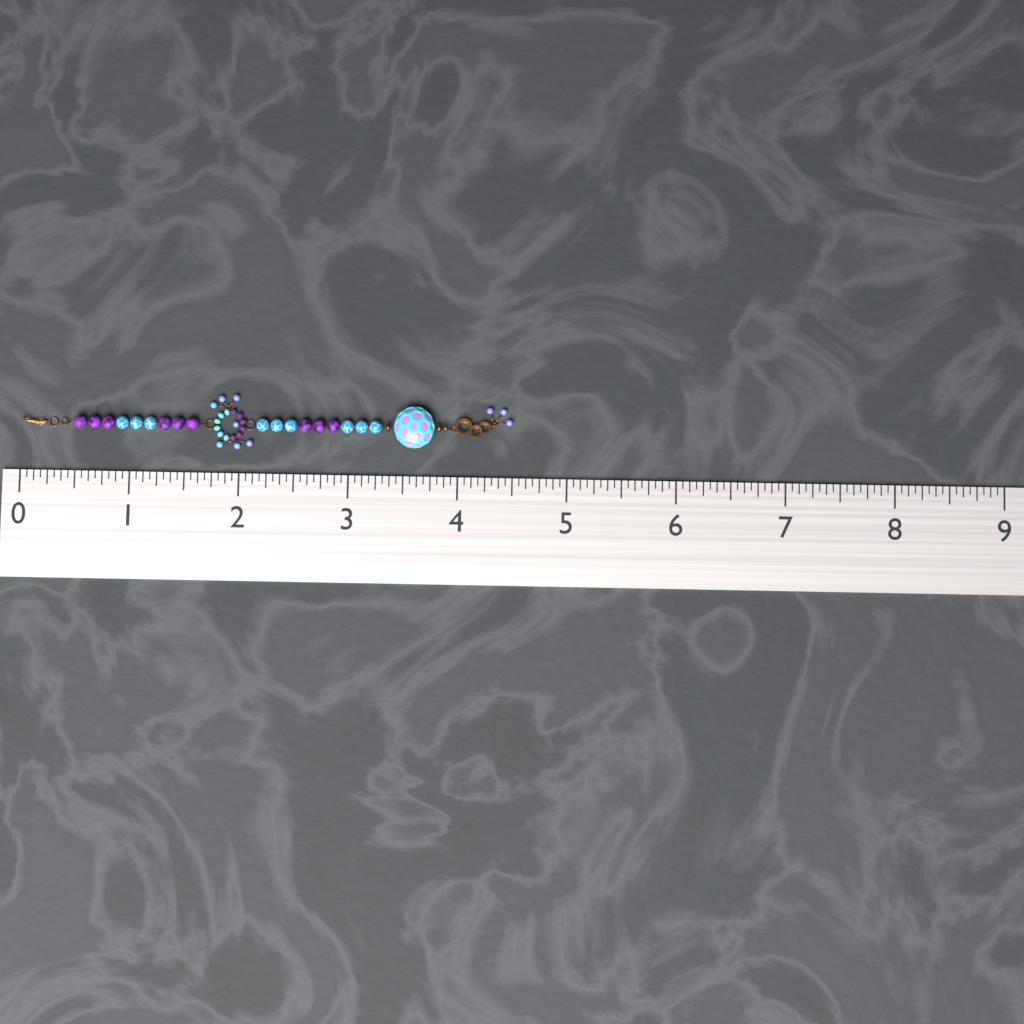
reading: 4.5000 (no unit)
